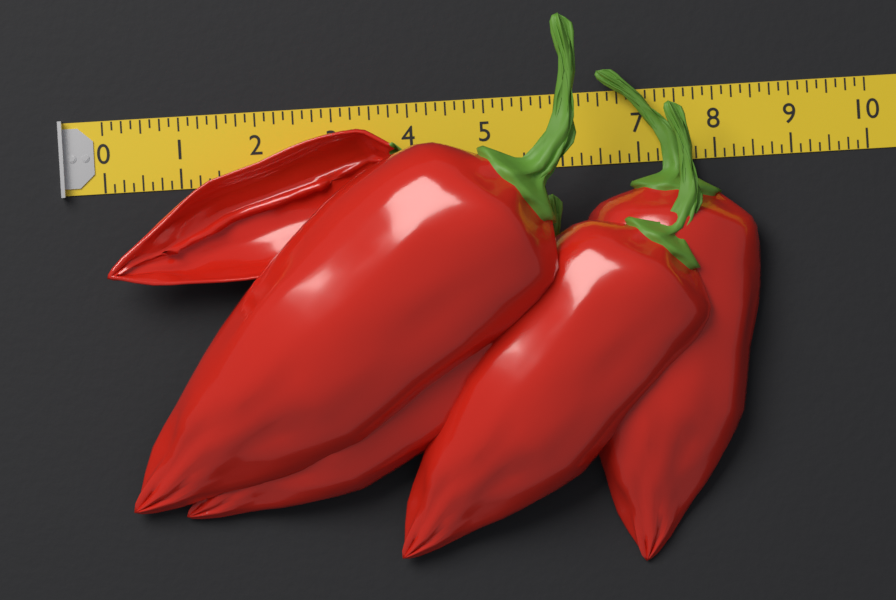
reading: 8.500 (no unit)
